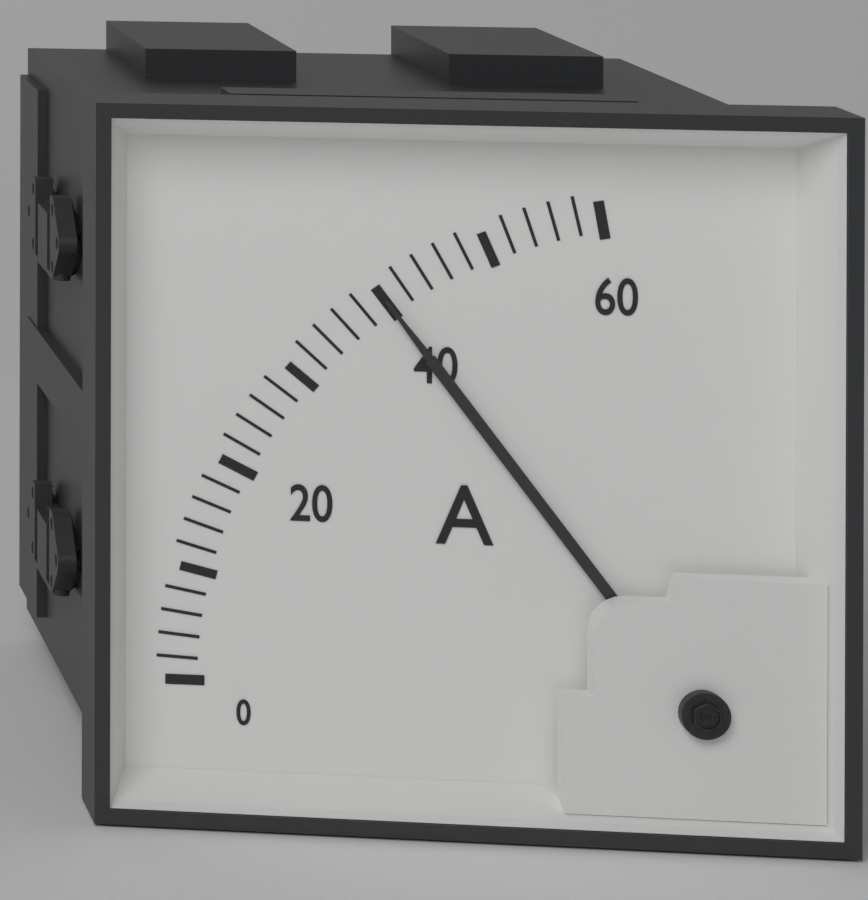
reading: 40 A
